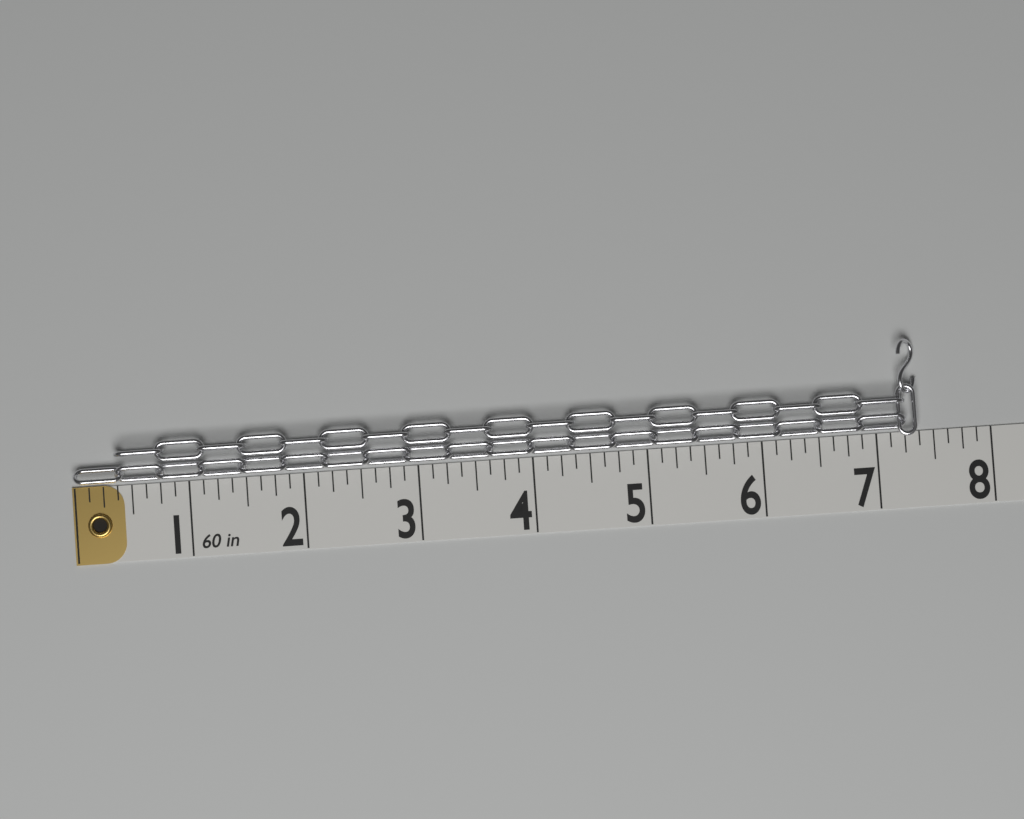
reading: 7.375 in
